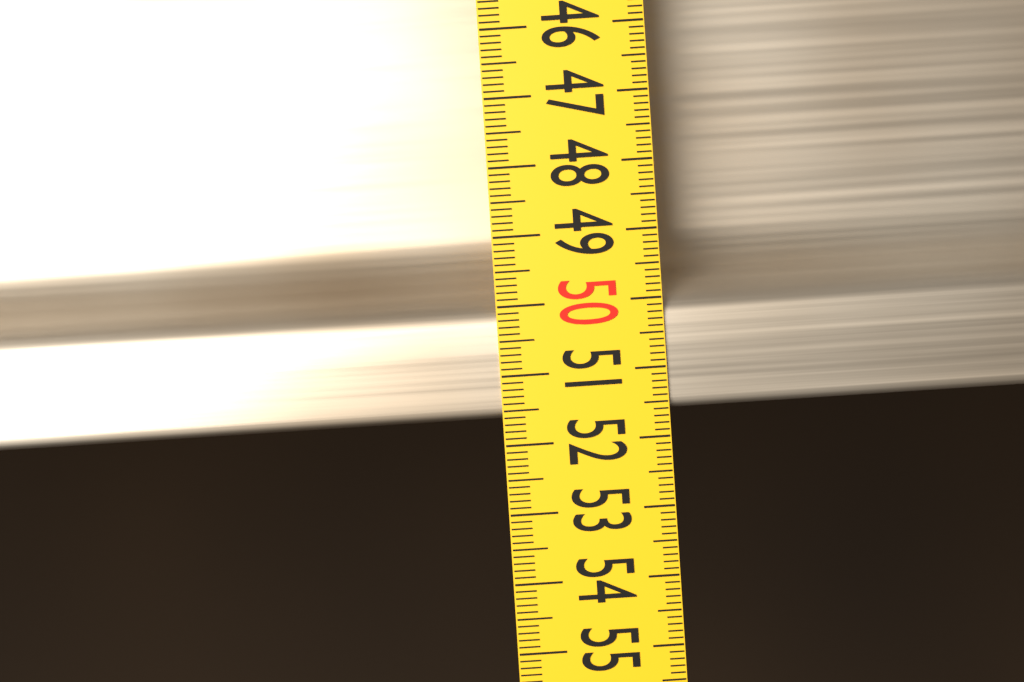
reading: 51.6 (no unit)
